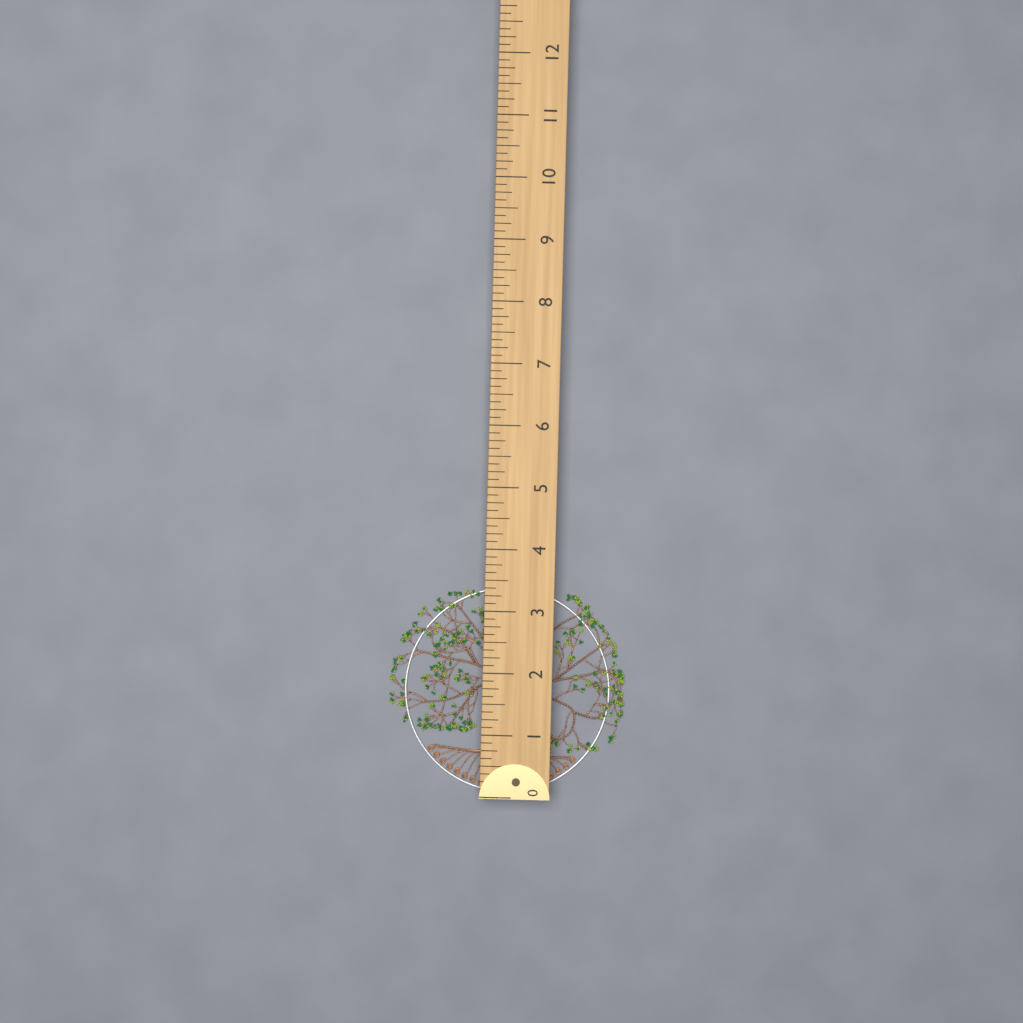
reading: 3.375 (no unit)
